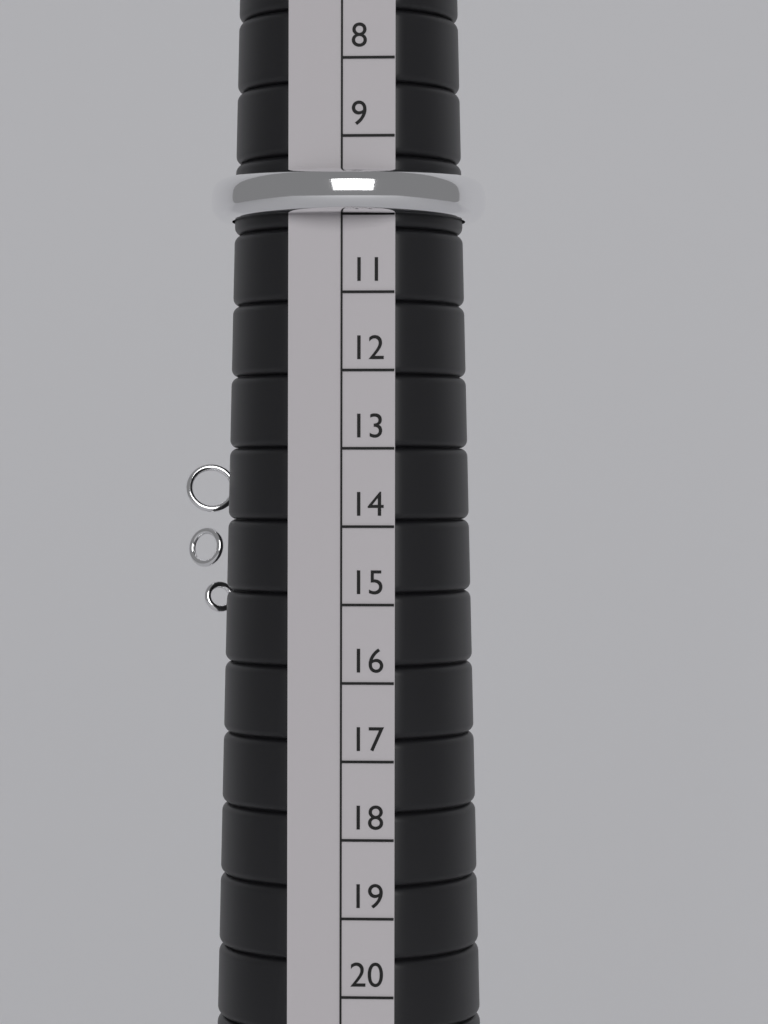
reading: 10 (no unit)
